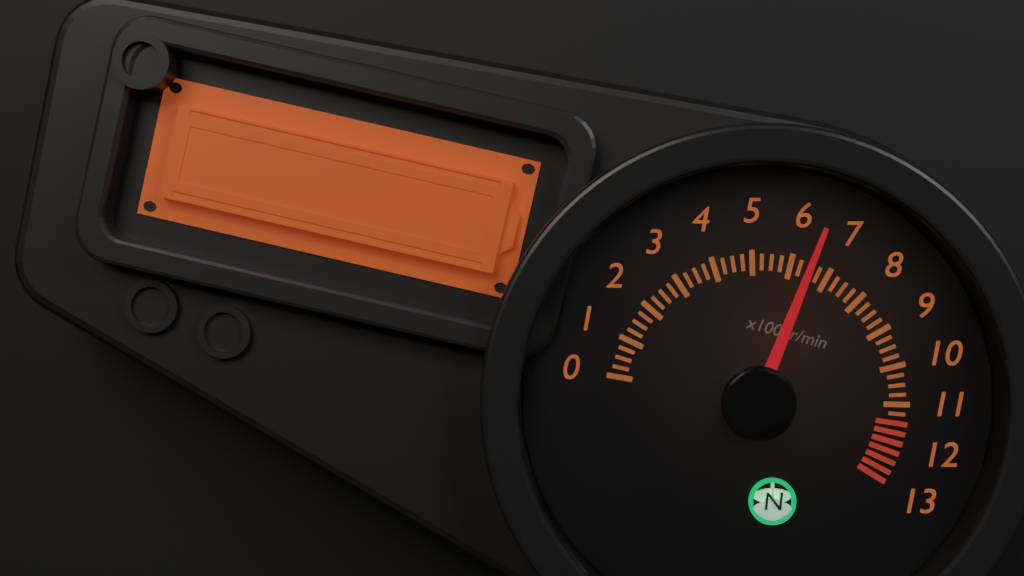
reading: 6.50 x1000r/min
